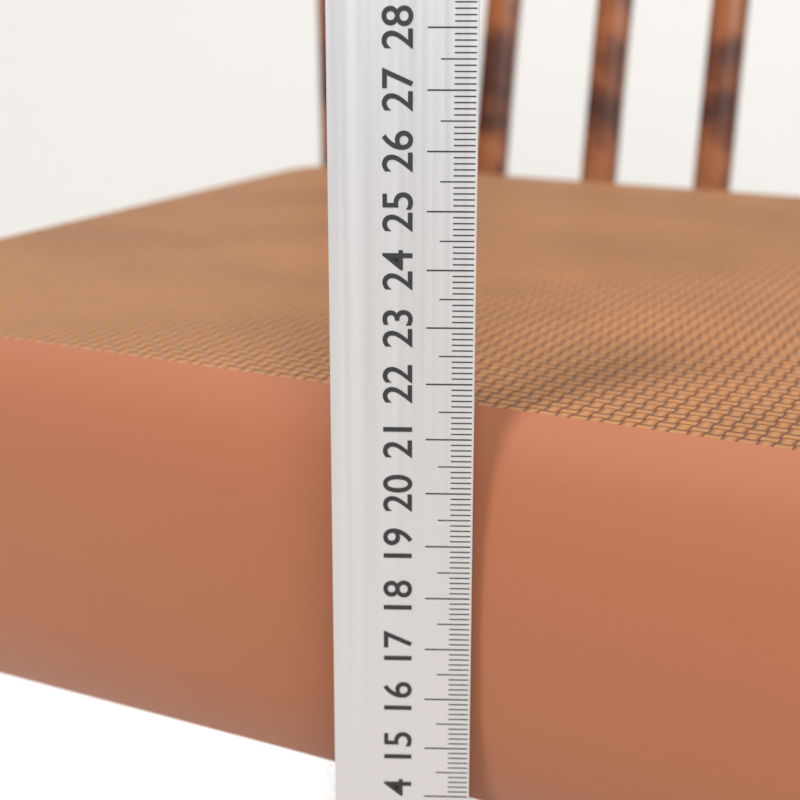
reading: 21.3 cm
